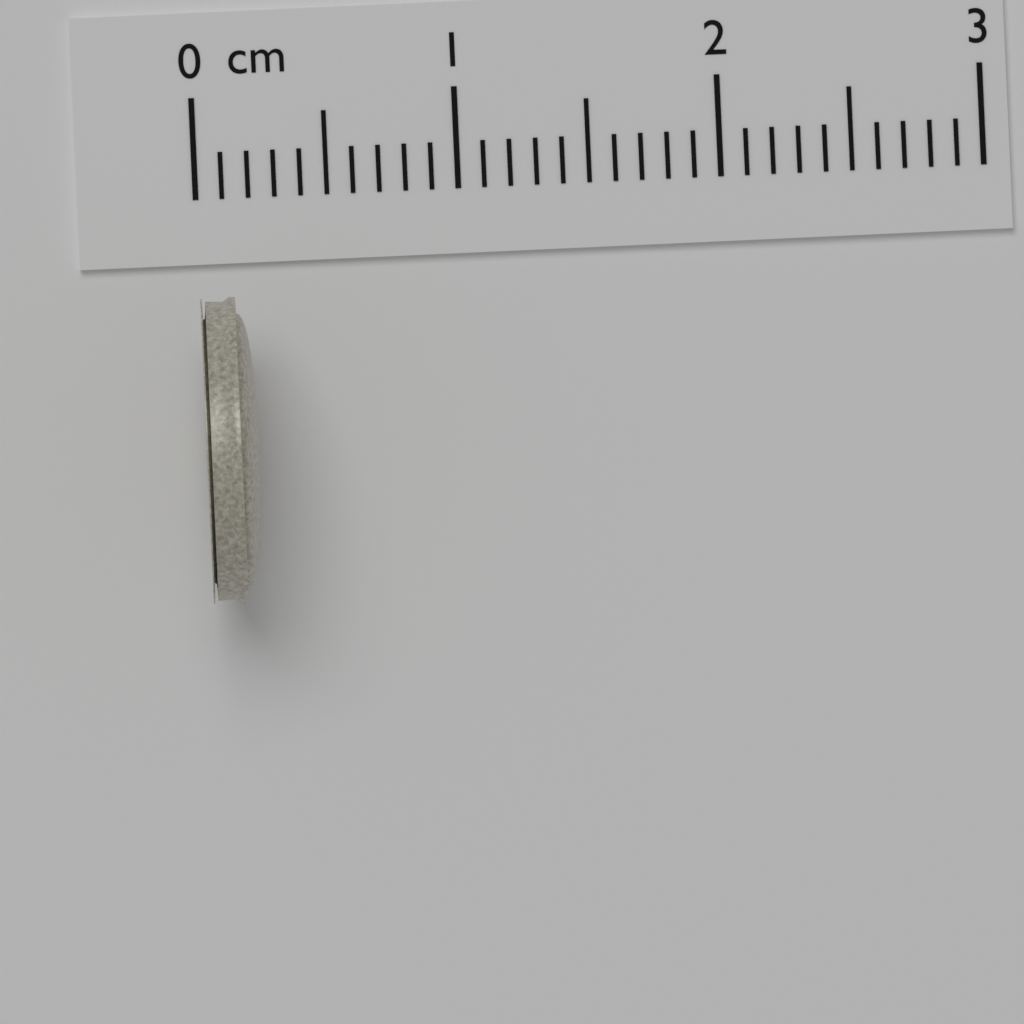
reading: 0.2 cm
